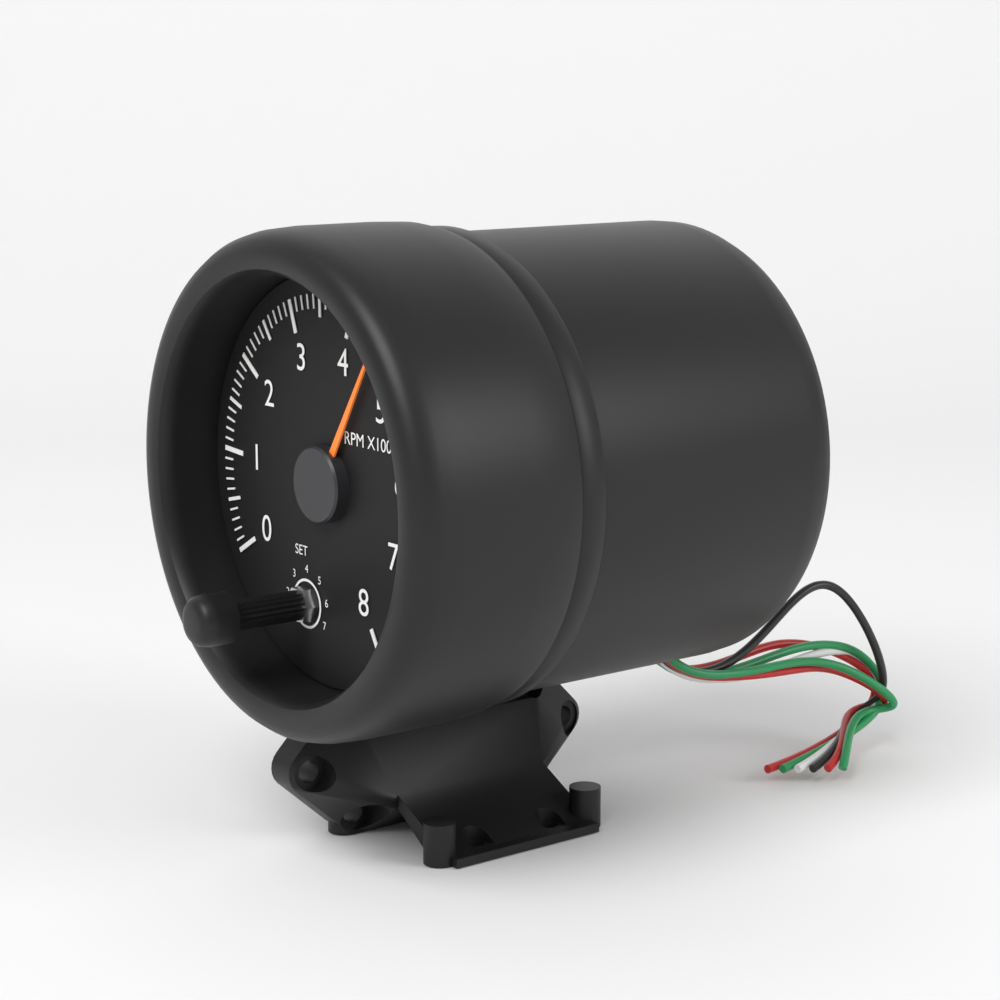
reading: 4.5 RPM x1000
